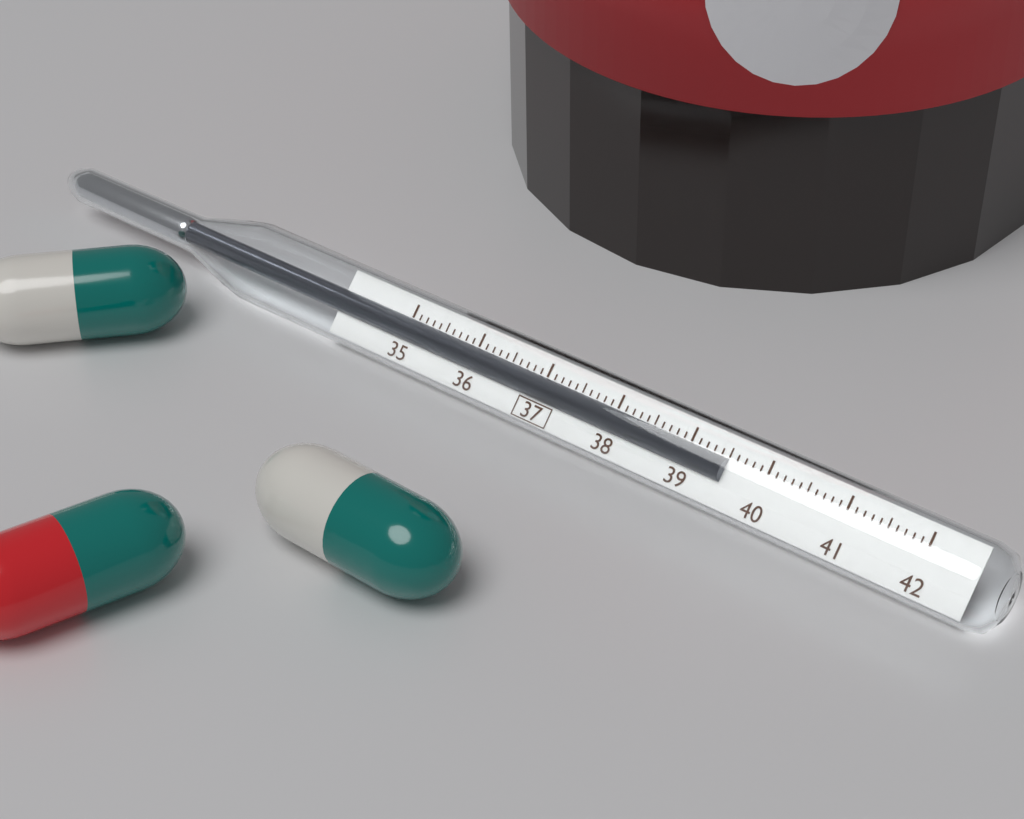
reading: 39.5 (no unit)
